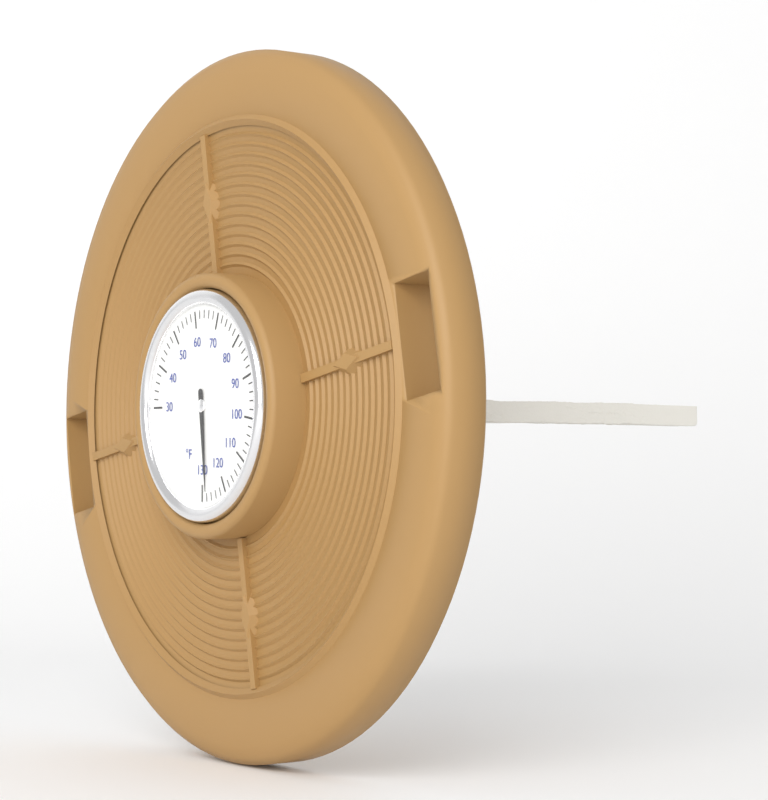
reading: 128 °F
